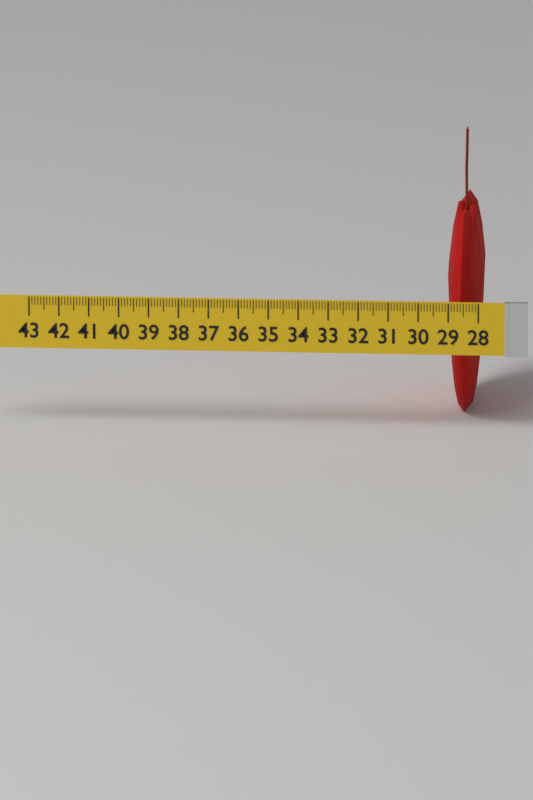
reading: 29.2 (no unit)
